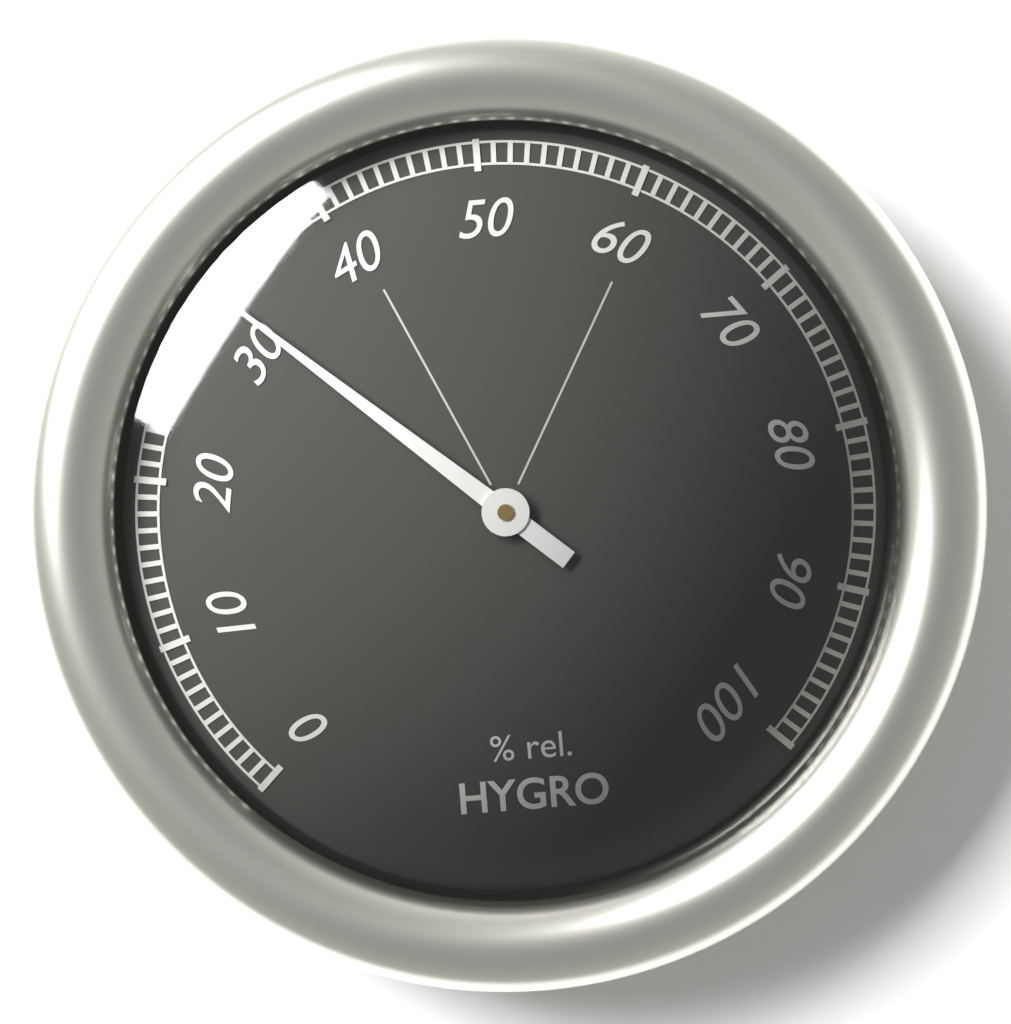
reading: 32 %
